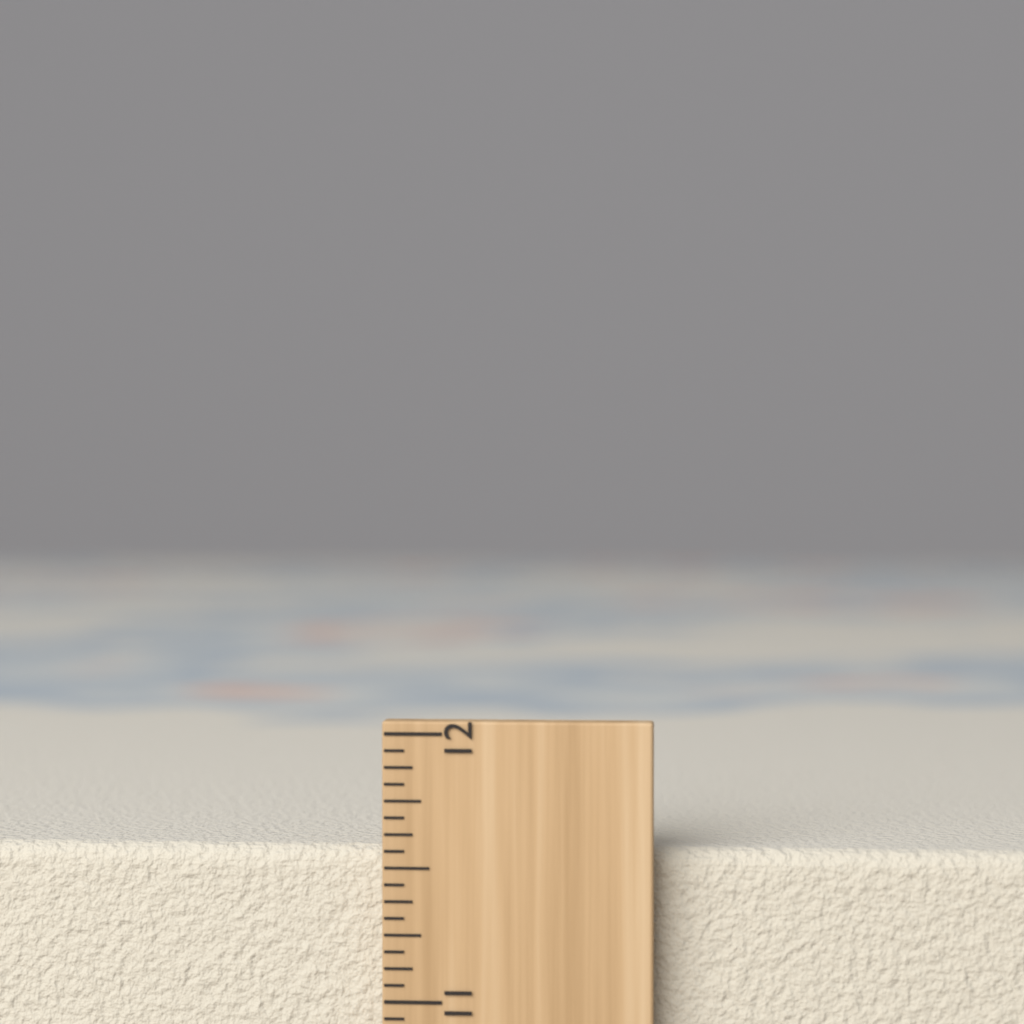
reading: 11.5625 inch
